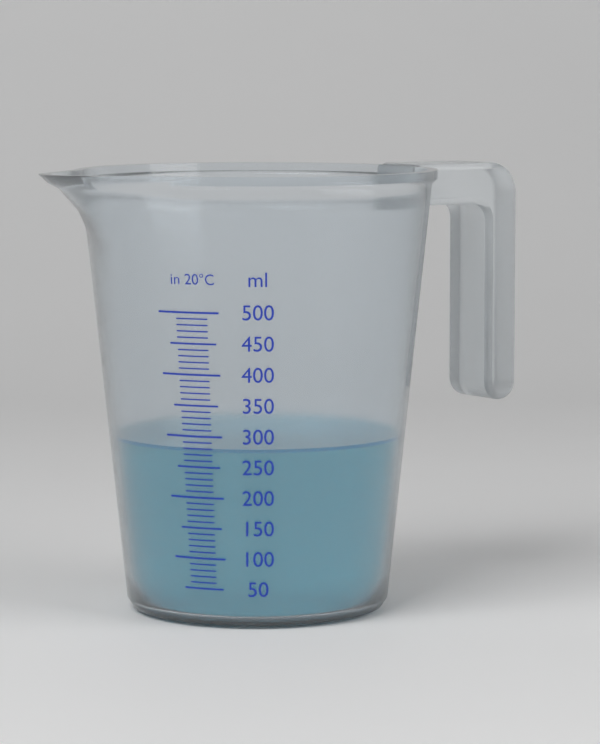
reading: 280 ml
